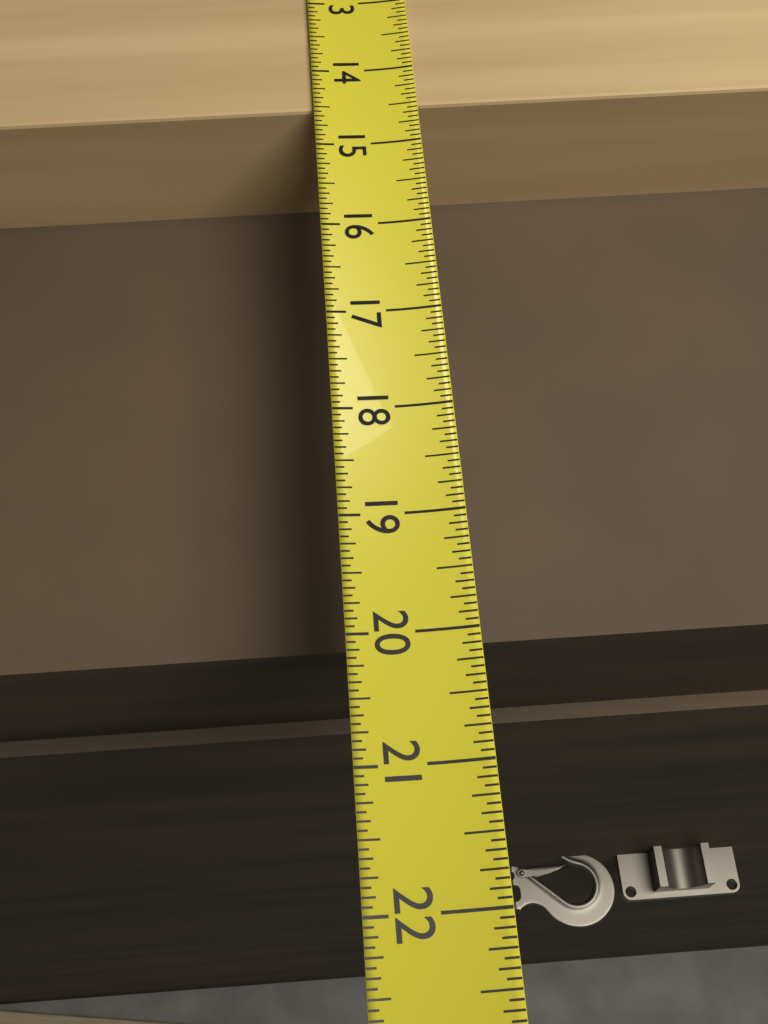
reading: 14.5000 (no unit)
